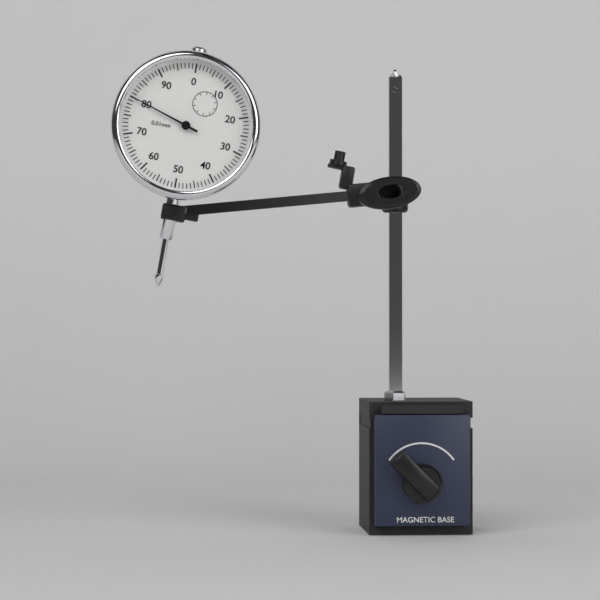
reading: 0.80 mm
